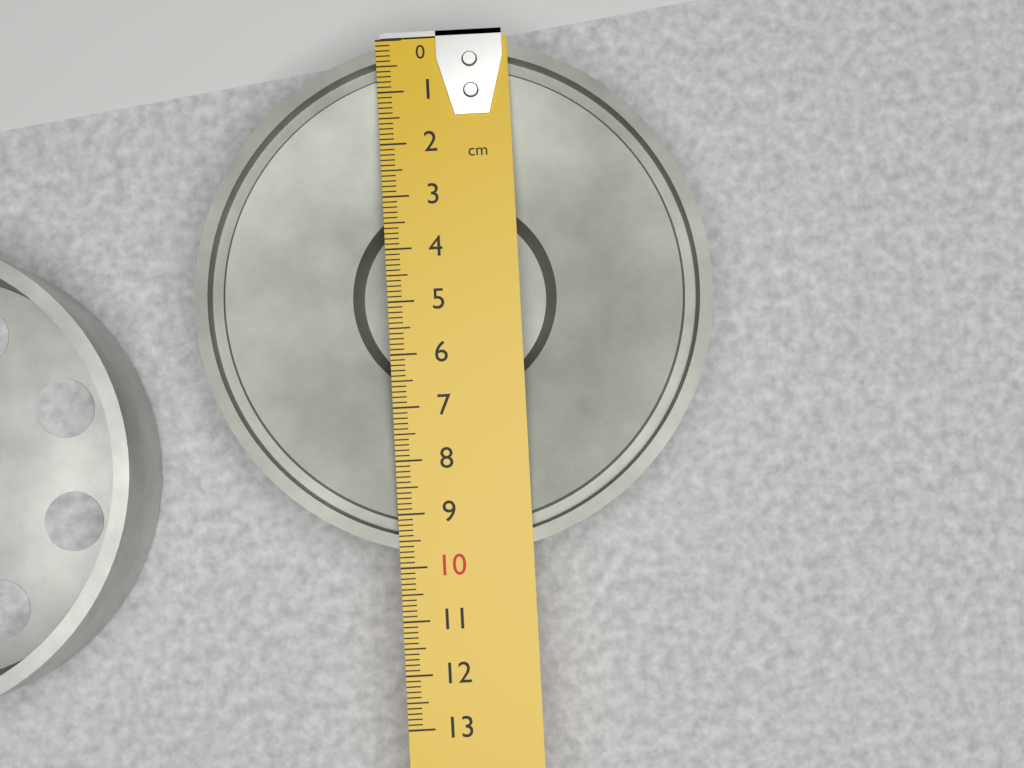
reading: 9.8 cm
